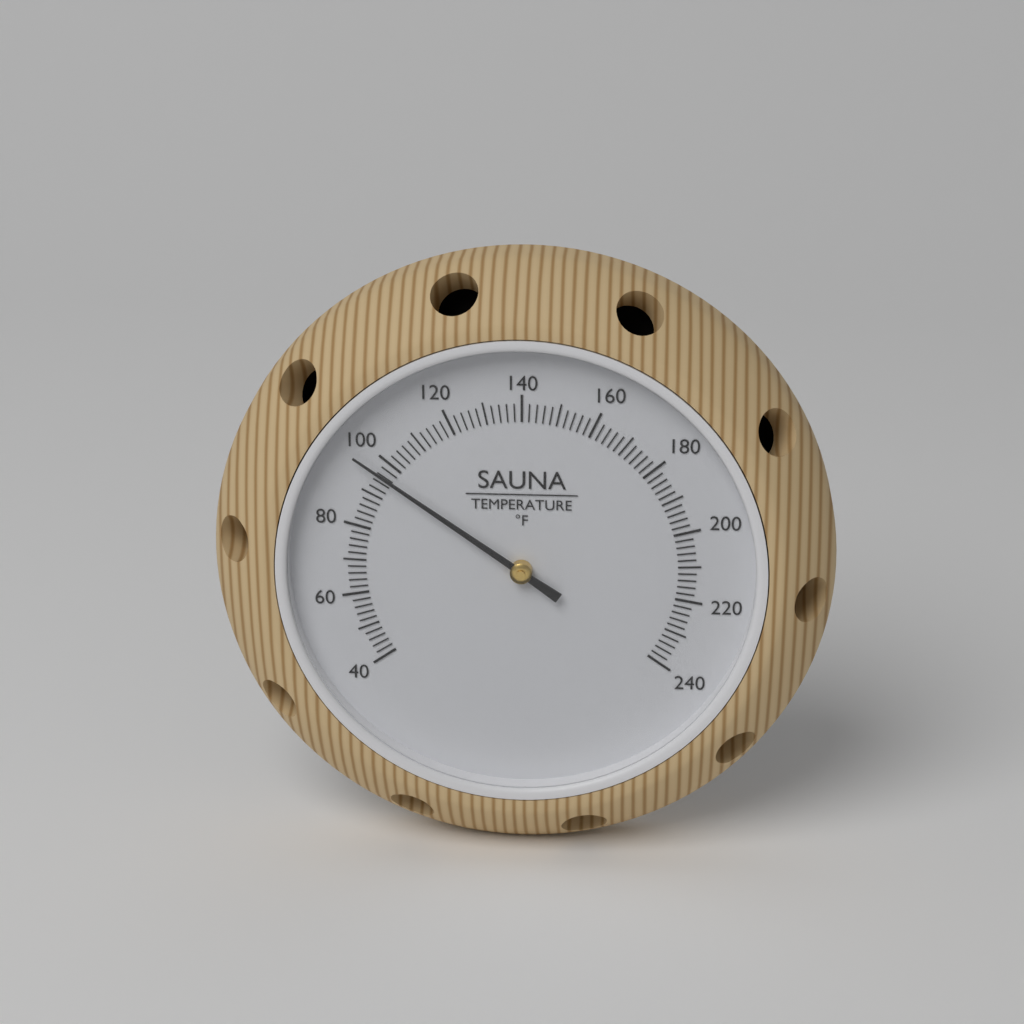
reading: 96 °F
